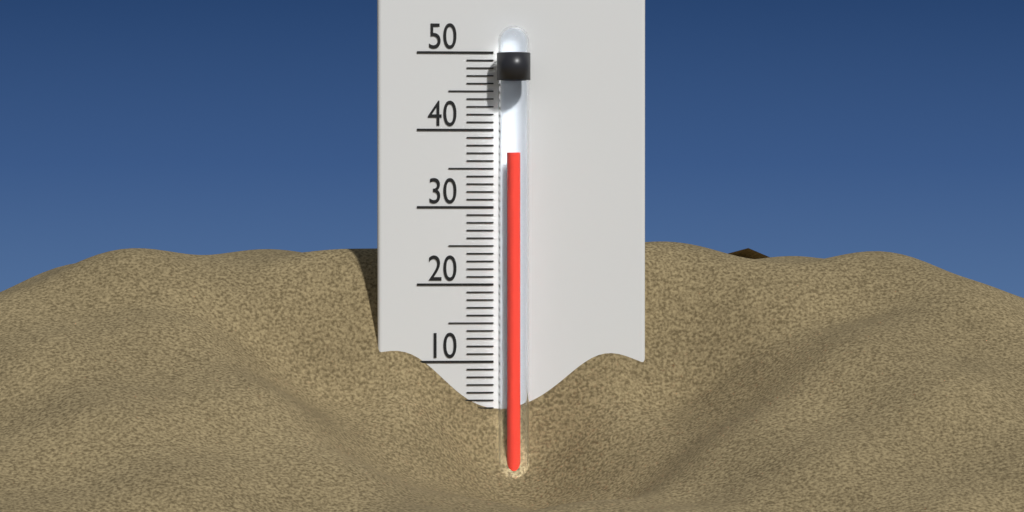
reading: 37 °C
